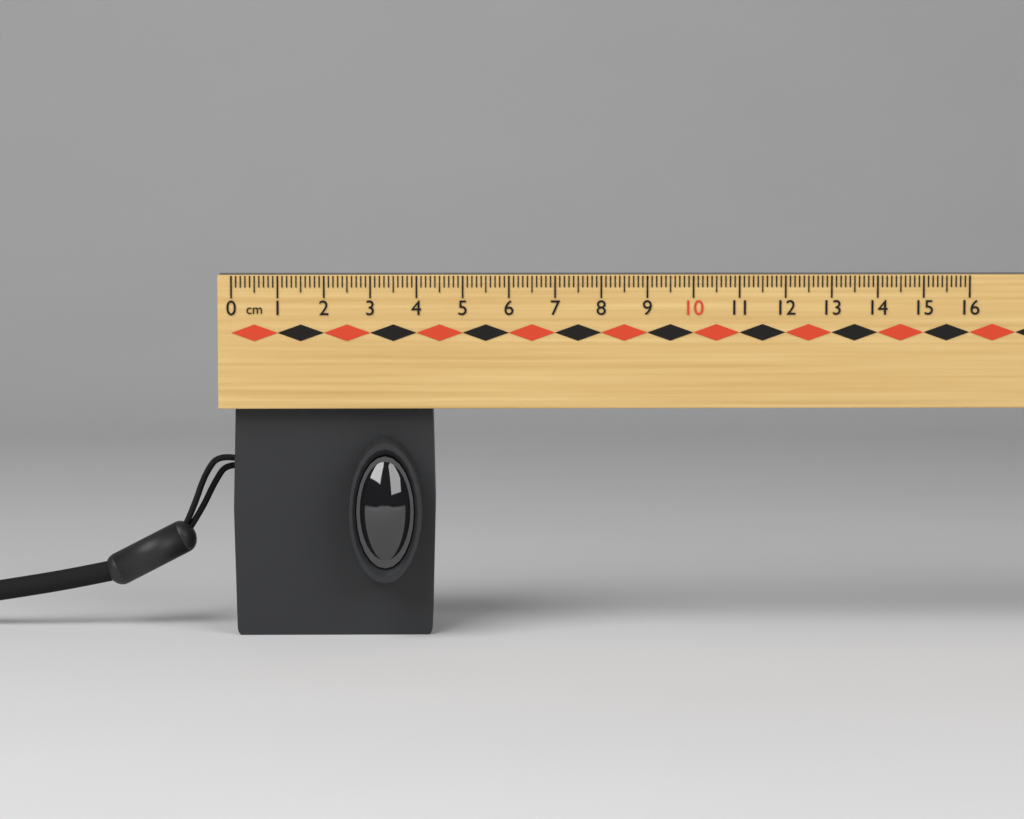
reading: 4.4 cm
